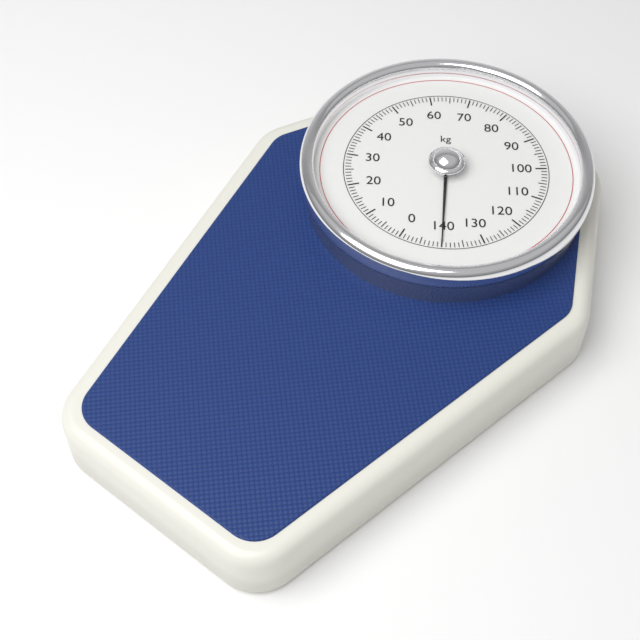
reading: 140 kg
